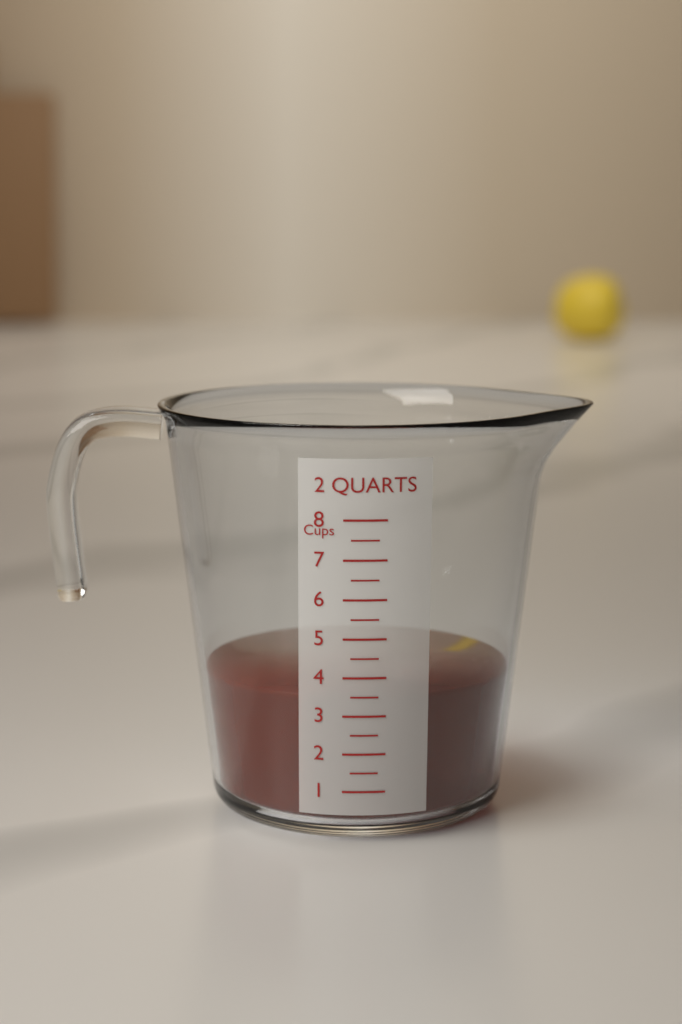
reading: 3.5 cups
